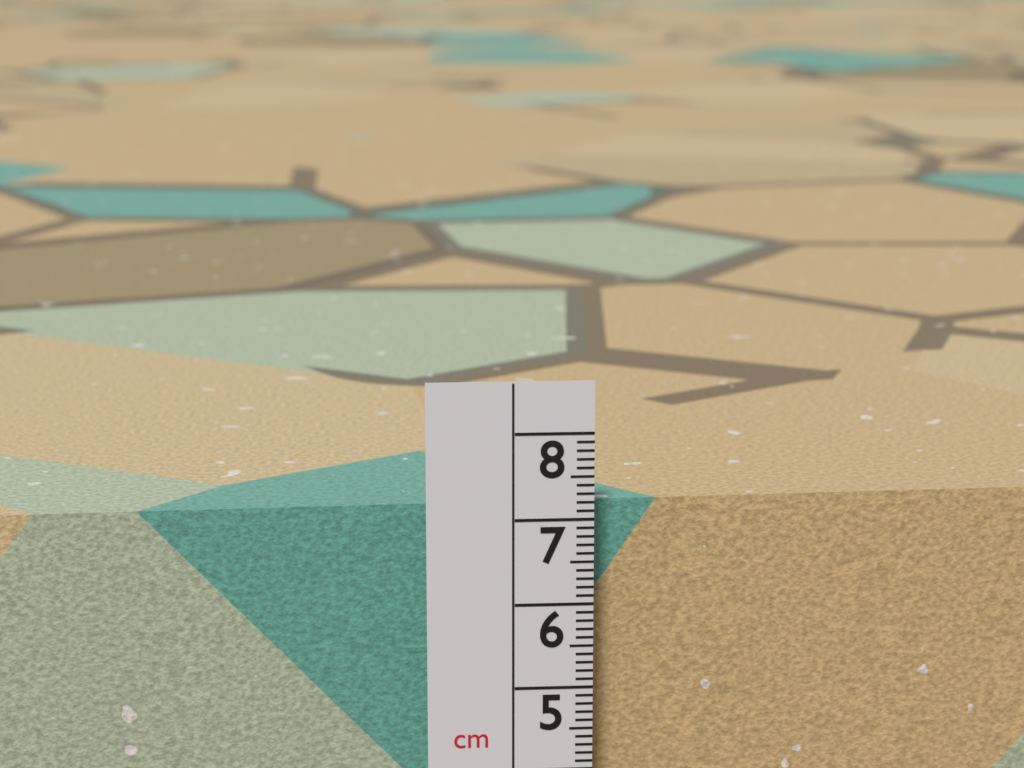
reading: 7.0 cm
